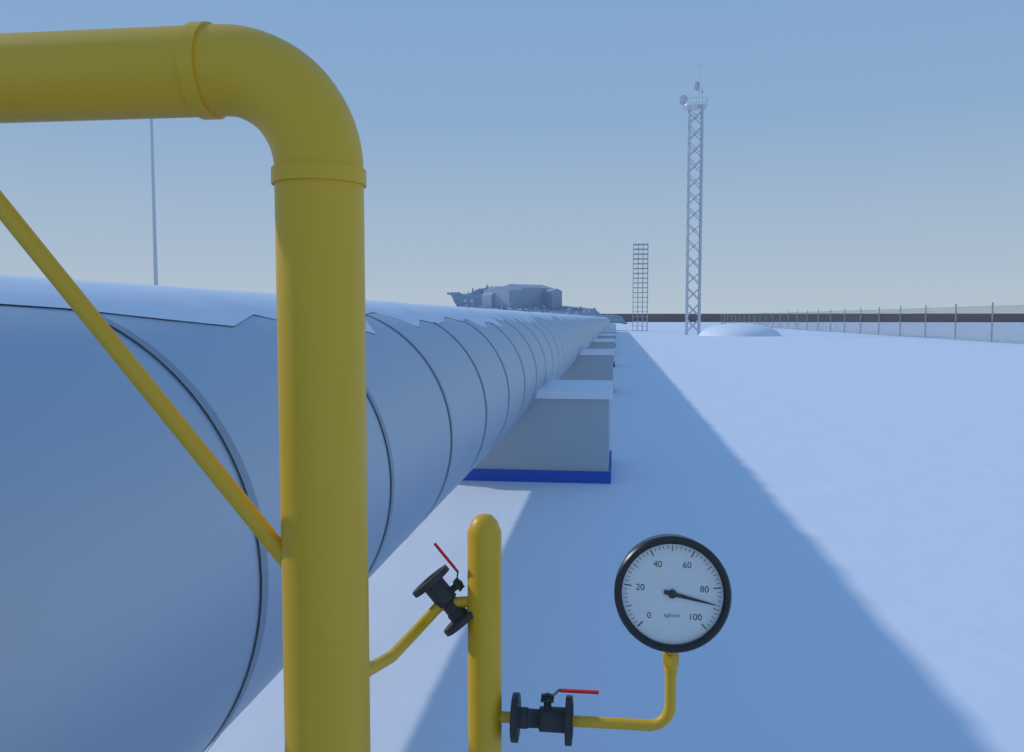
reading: 88 kgf/cm2
